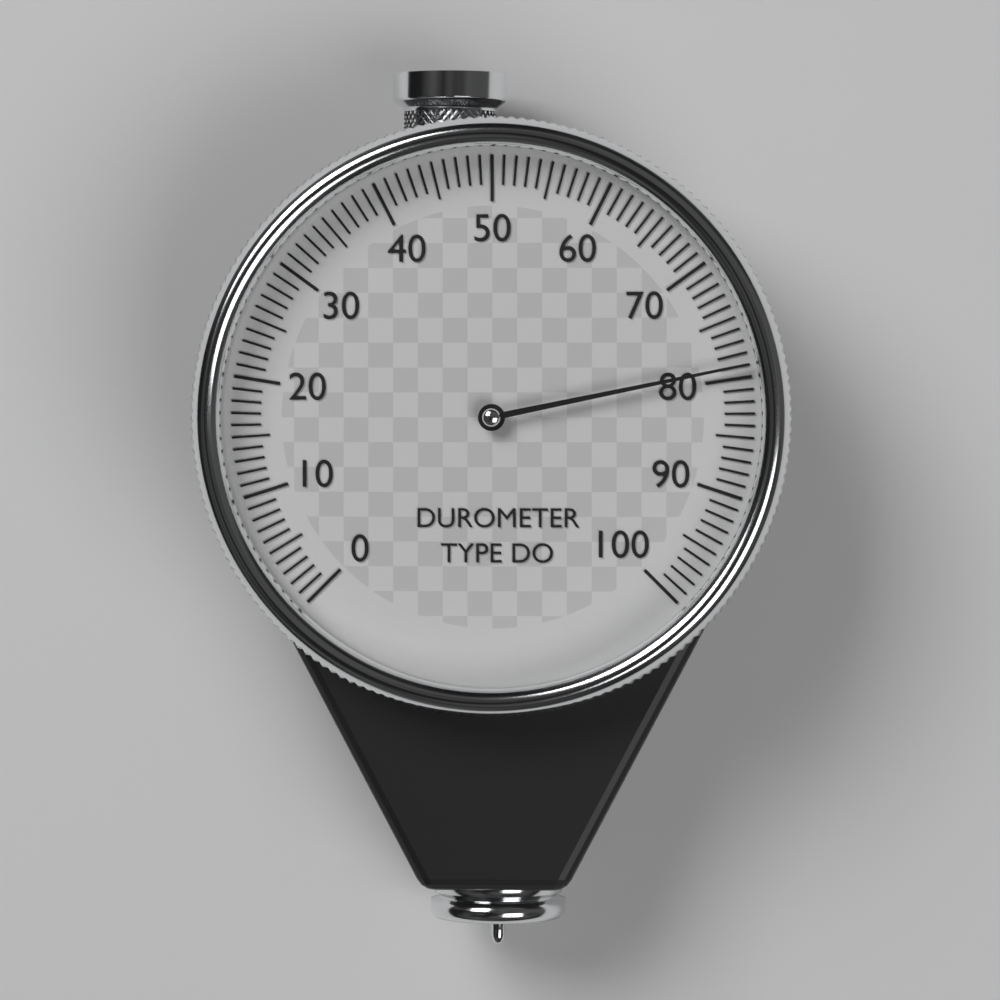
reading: 79 (no unit)
